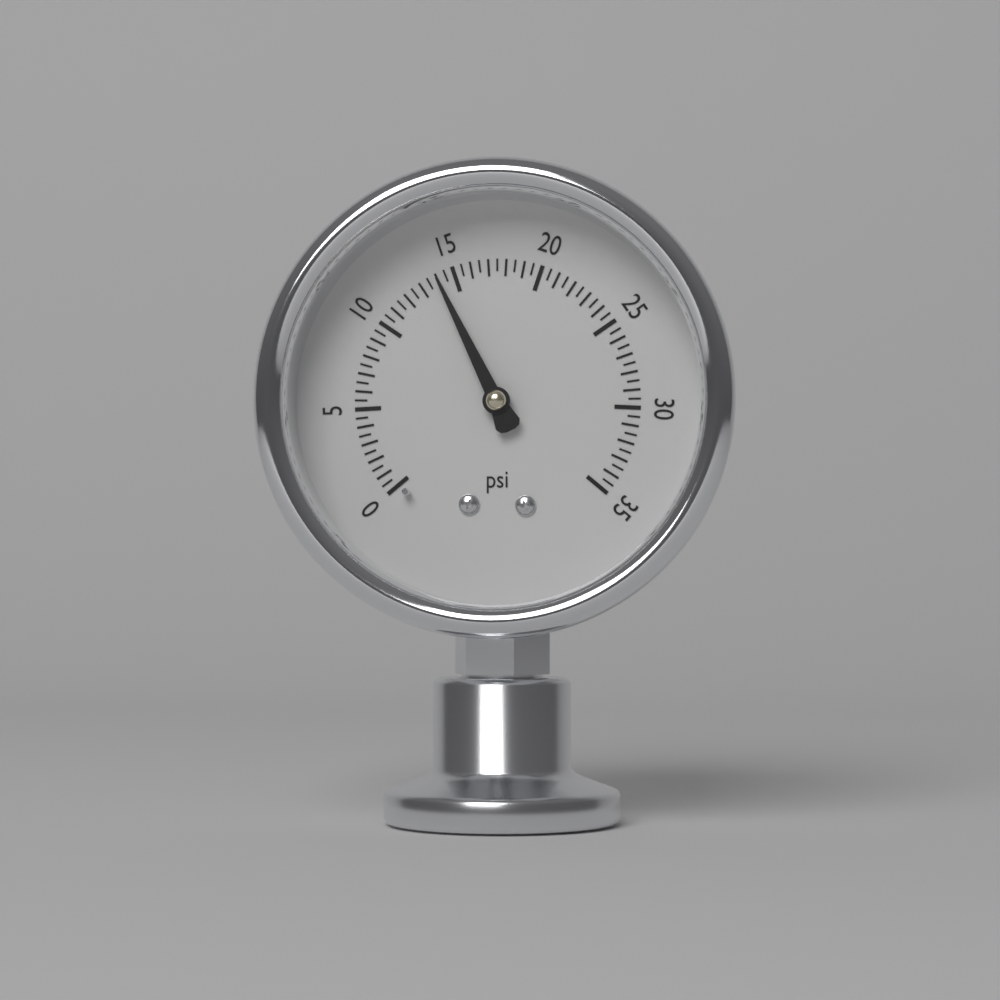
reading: 14.0 psi
